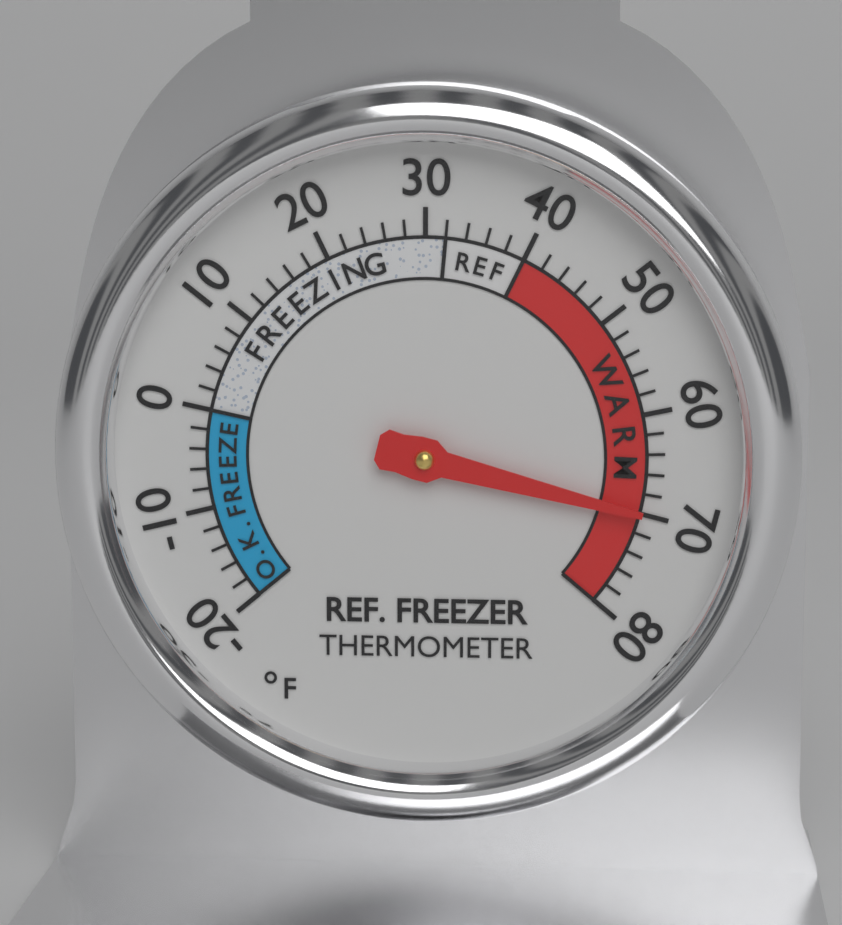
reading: 70 °F
